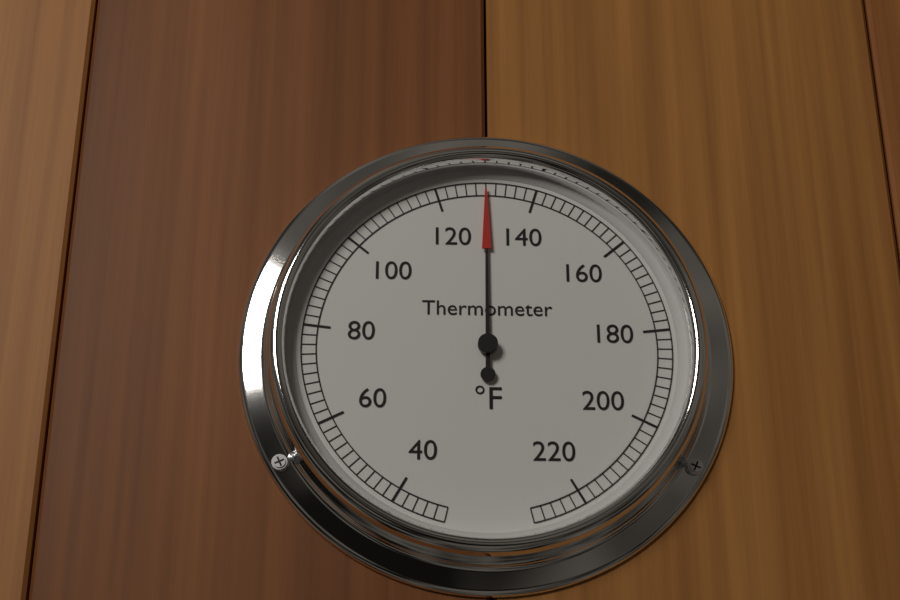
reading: 130 °F
